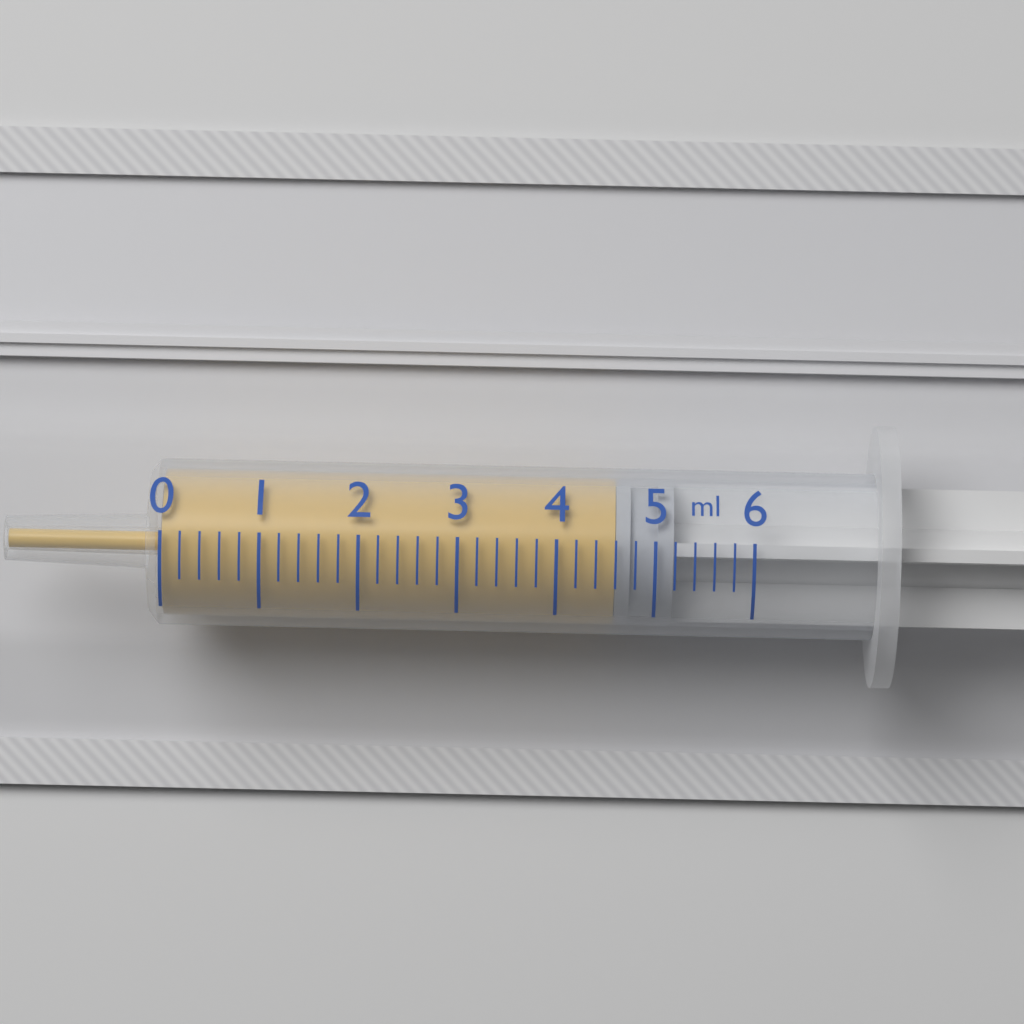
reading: 4.6 ml
